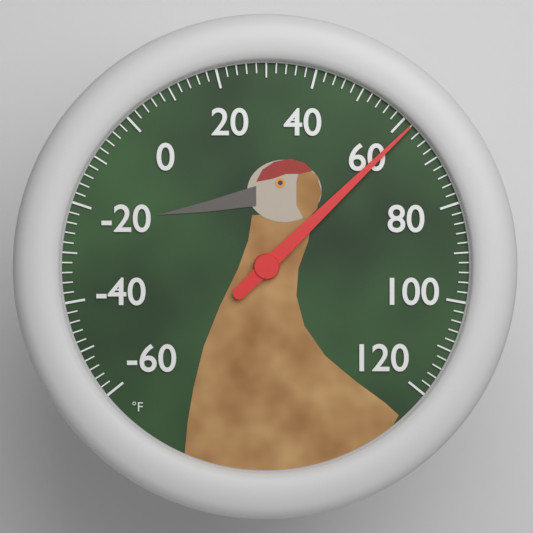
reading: 62 °F
